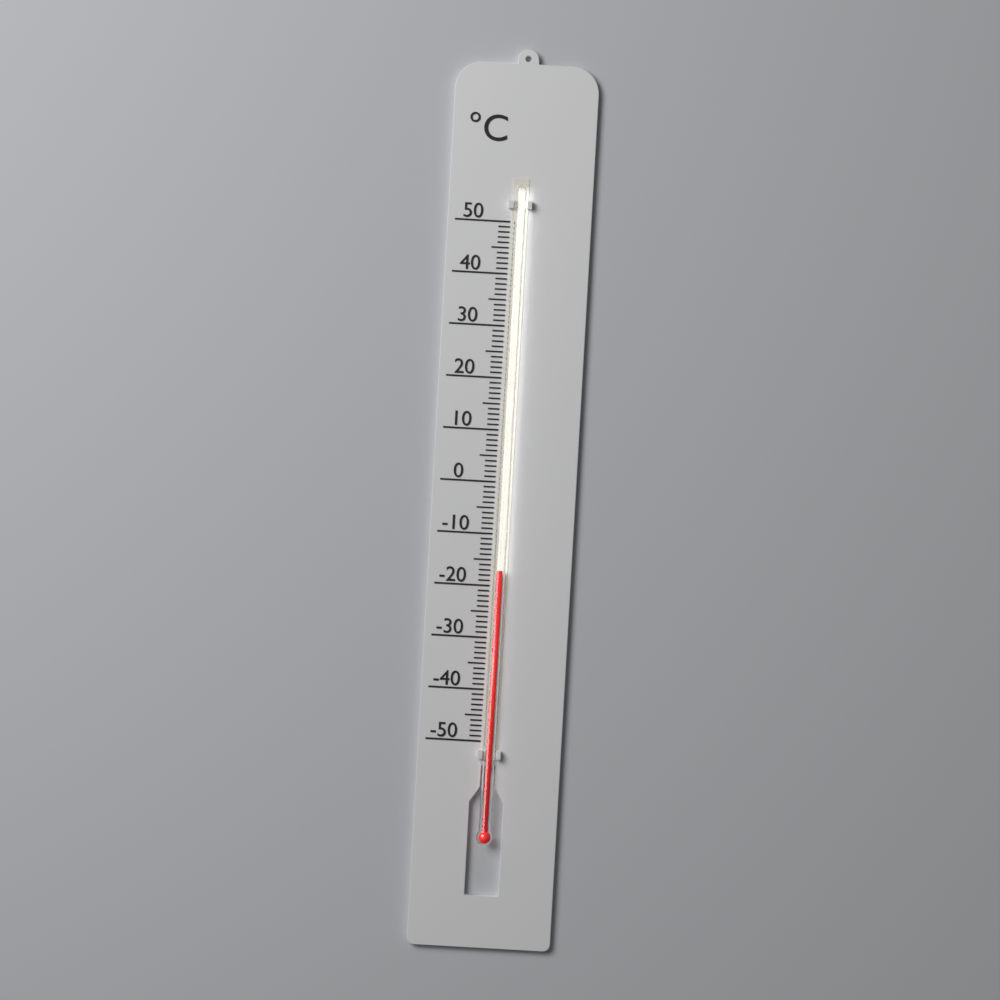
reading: -17 °C
